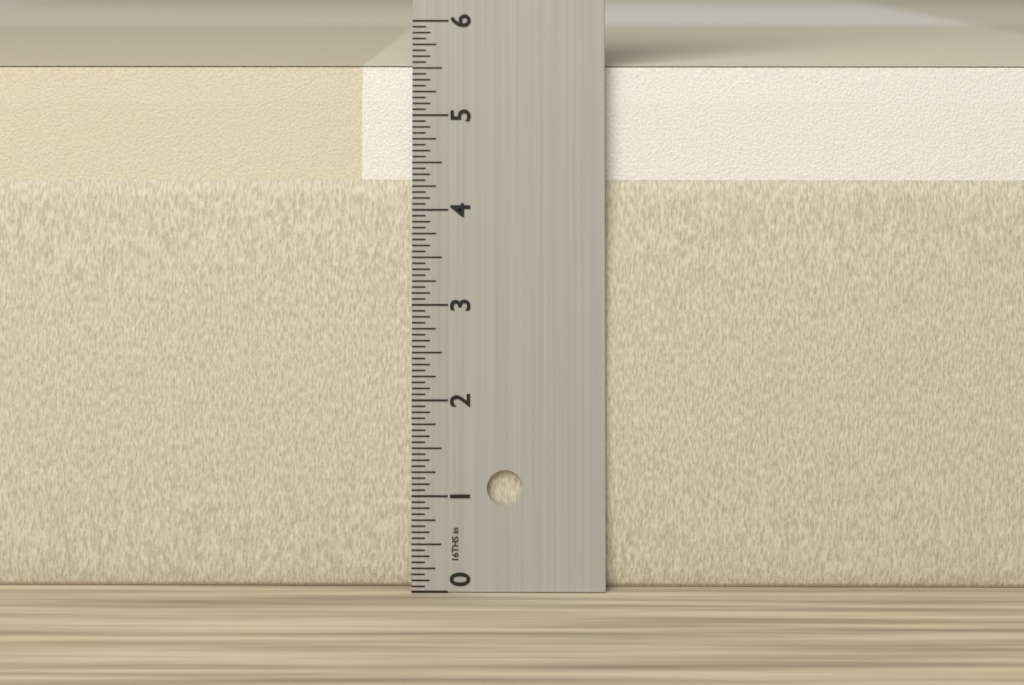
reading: 5.5000 in
